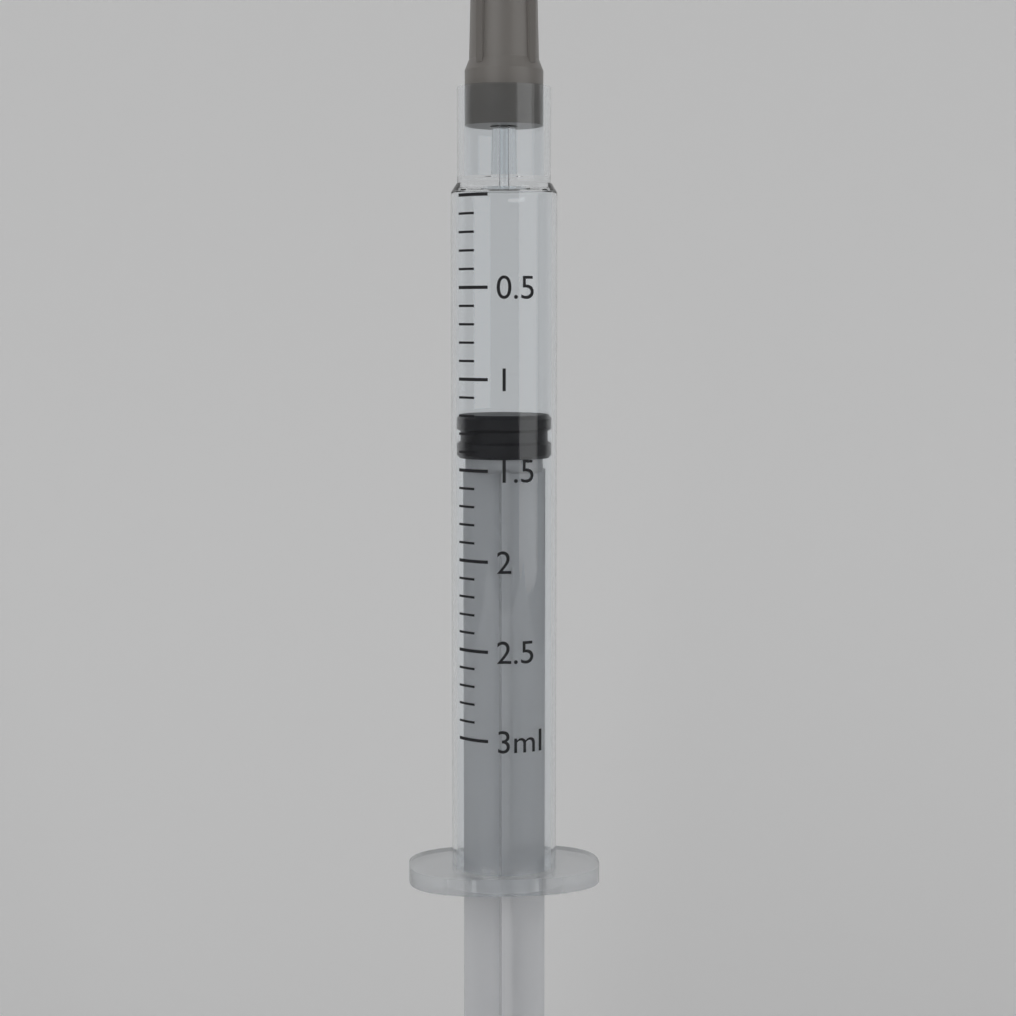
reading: 1.2 ml
